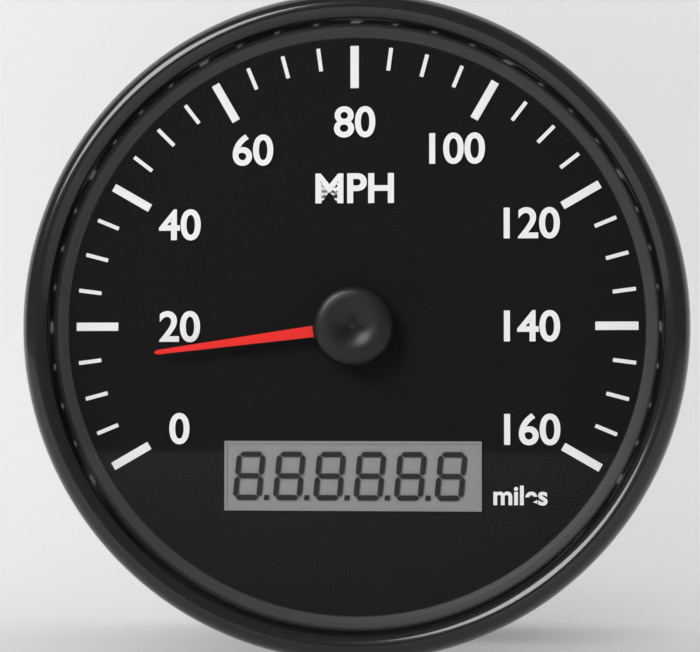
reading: 15 mph
